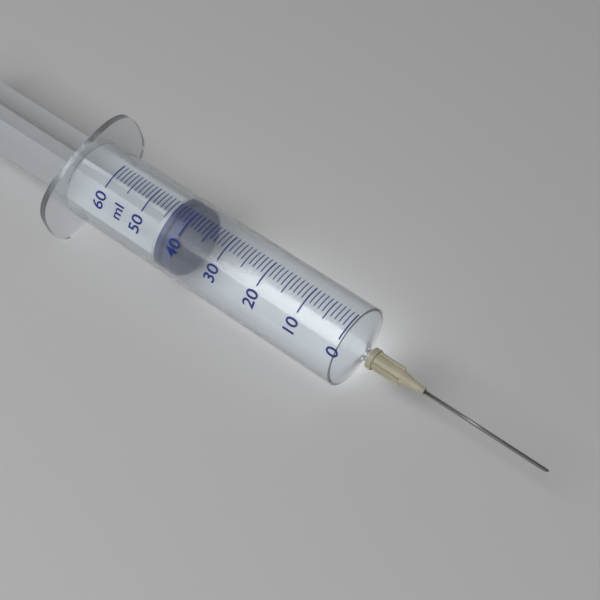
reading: 40 ml
